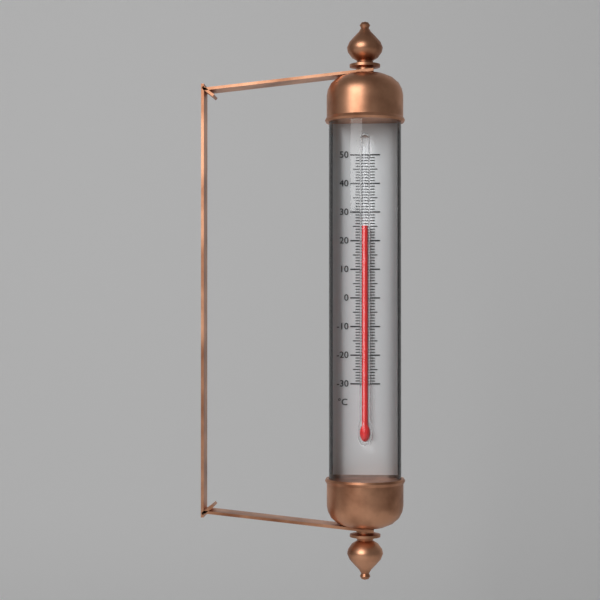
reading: 25 °C
